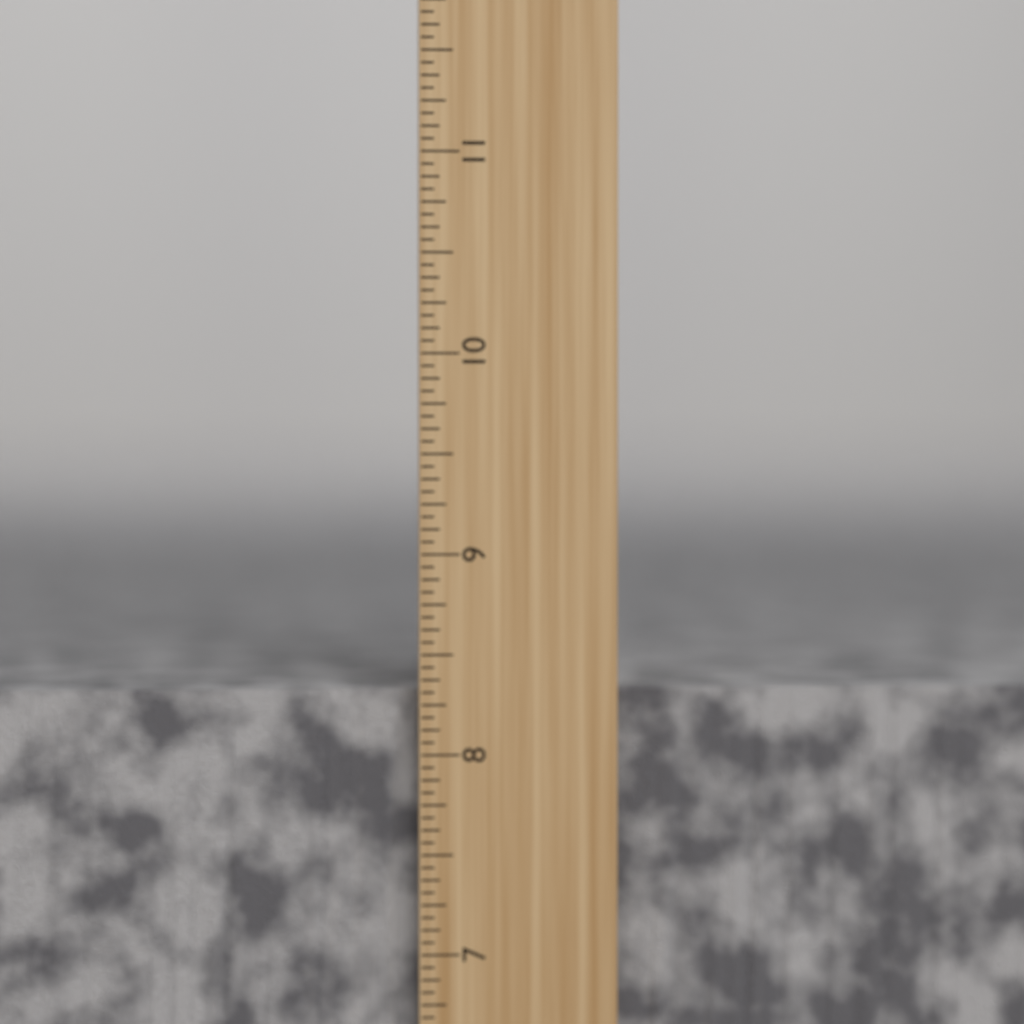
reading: 8.3125 inch
